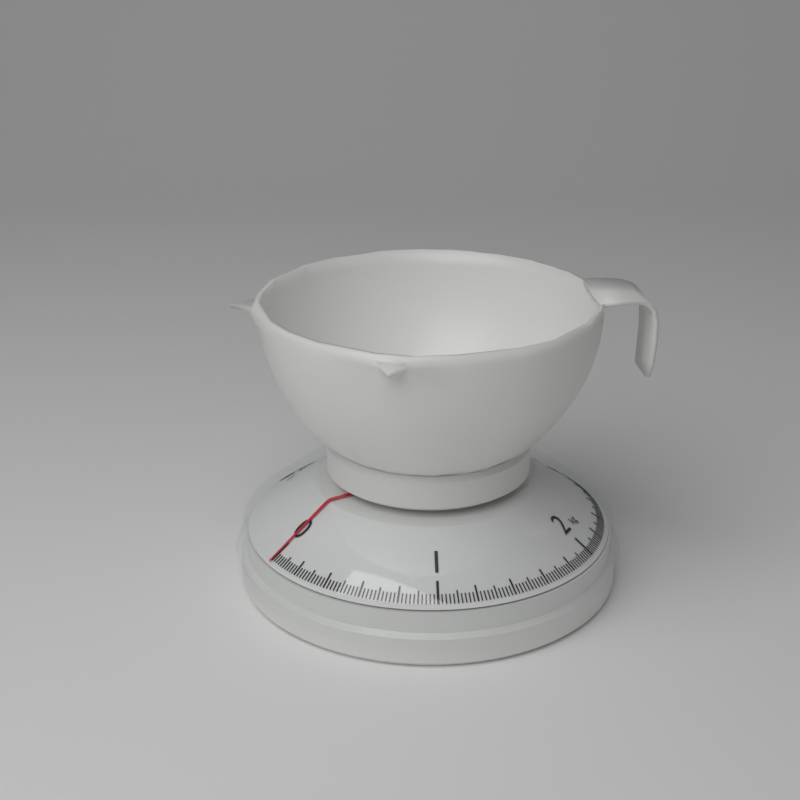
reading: 0.00 kg
